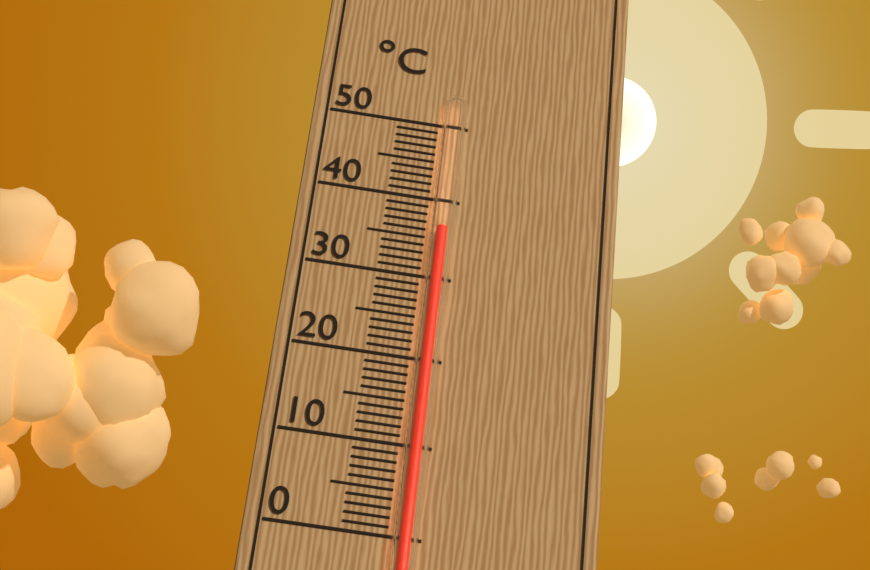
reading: 36 °C
